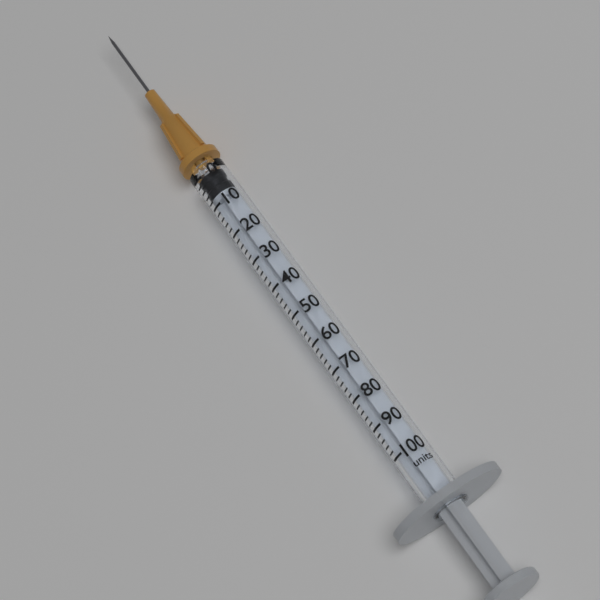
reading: 0 units
